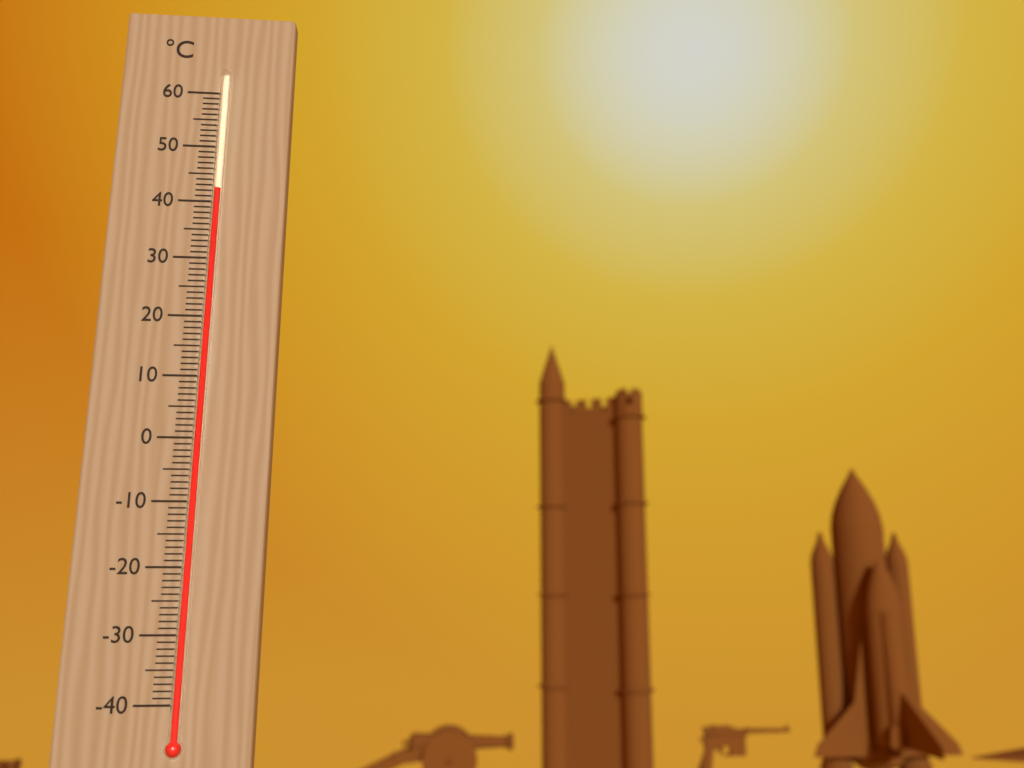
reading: 42 °C
